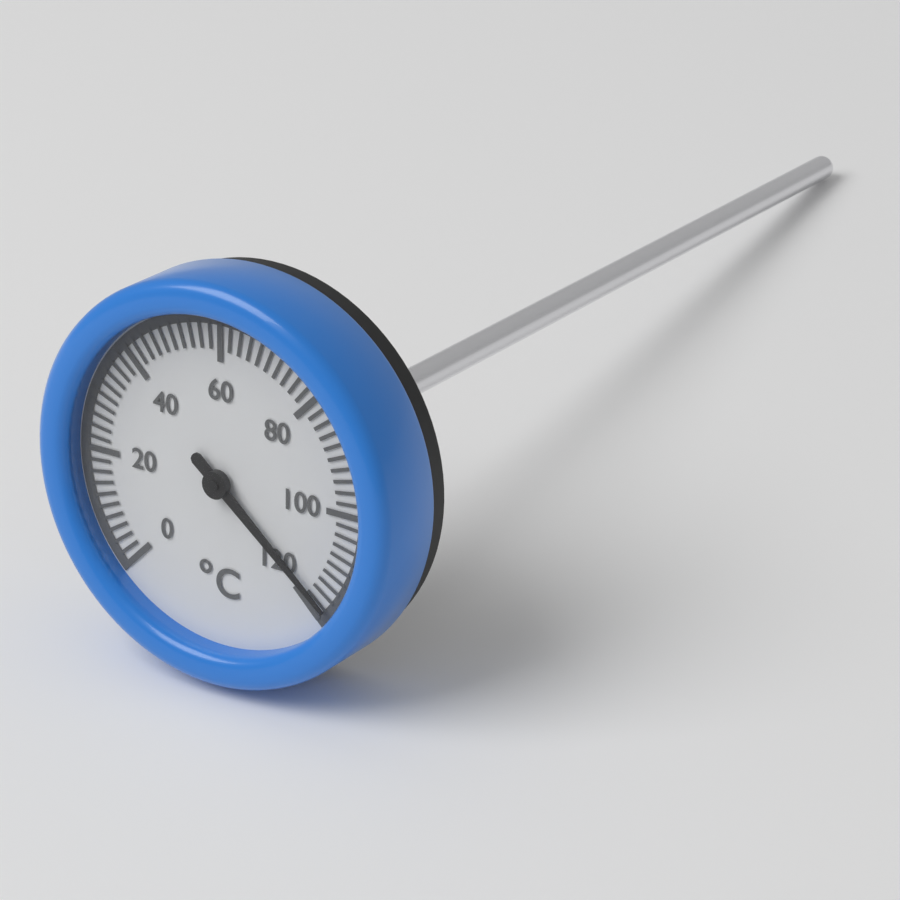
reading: 118 °C
